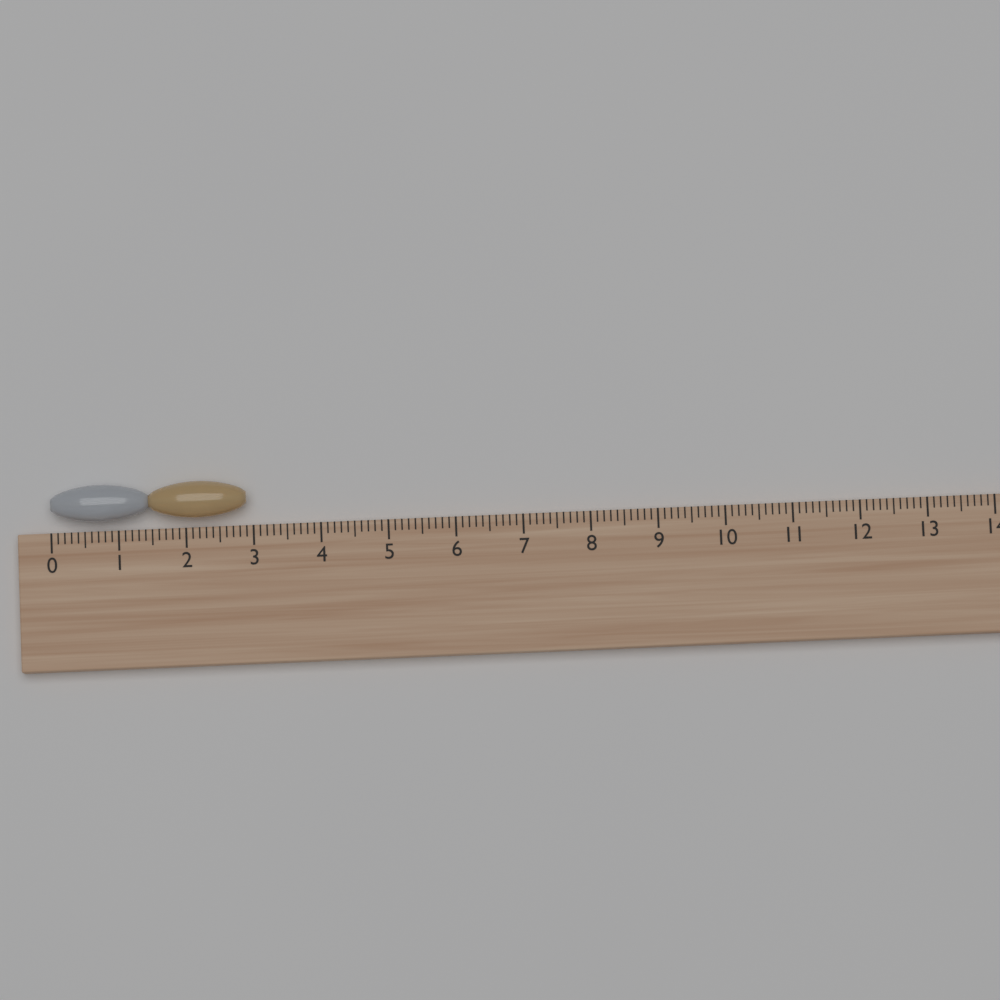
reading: 2.9 (no unit)
